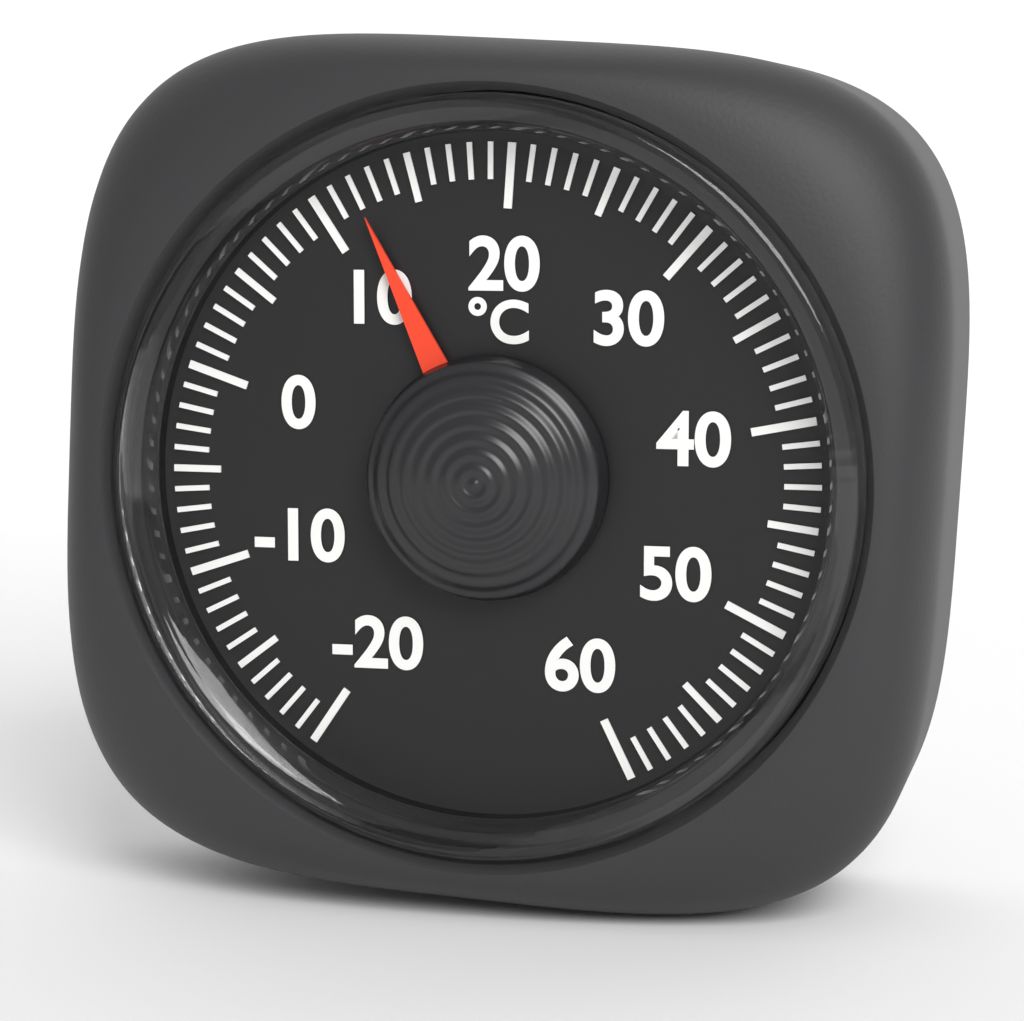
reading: 12 °C
